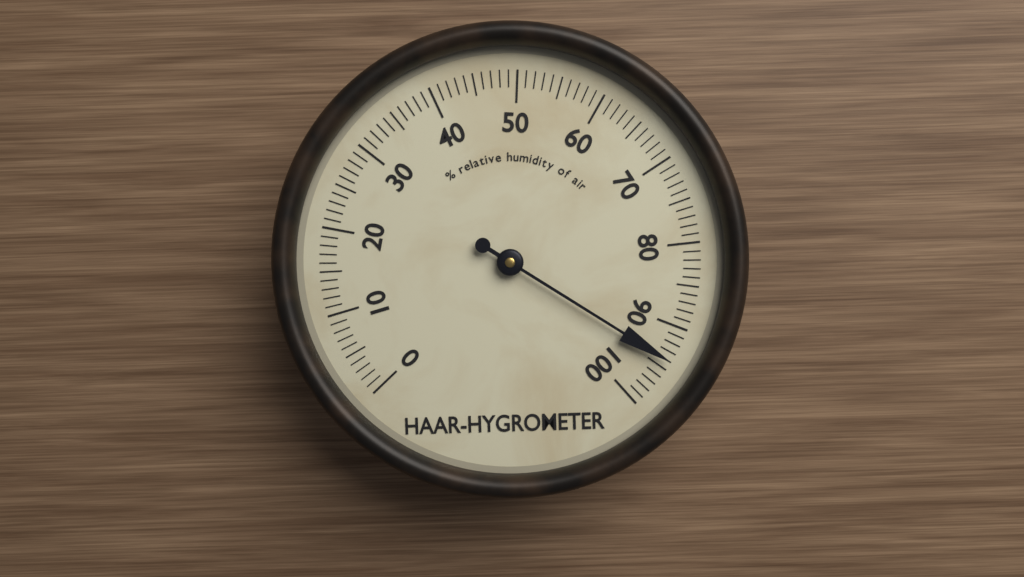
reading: 94 %
